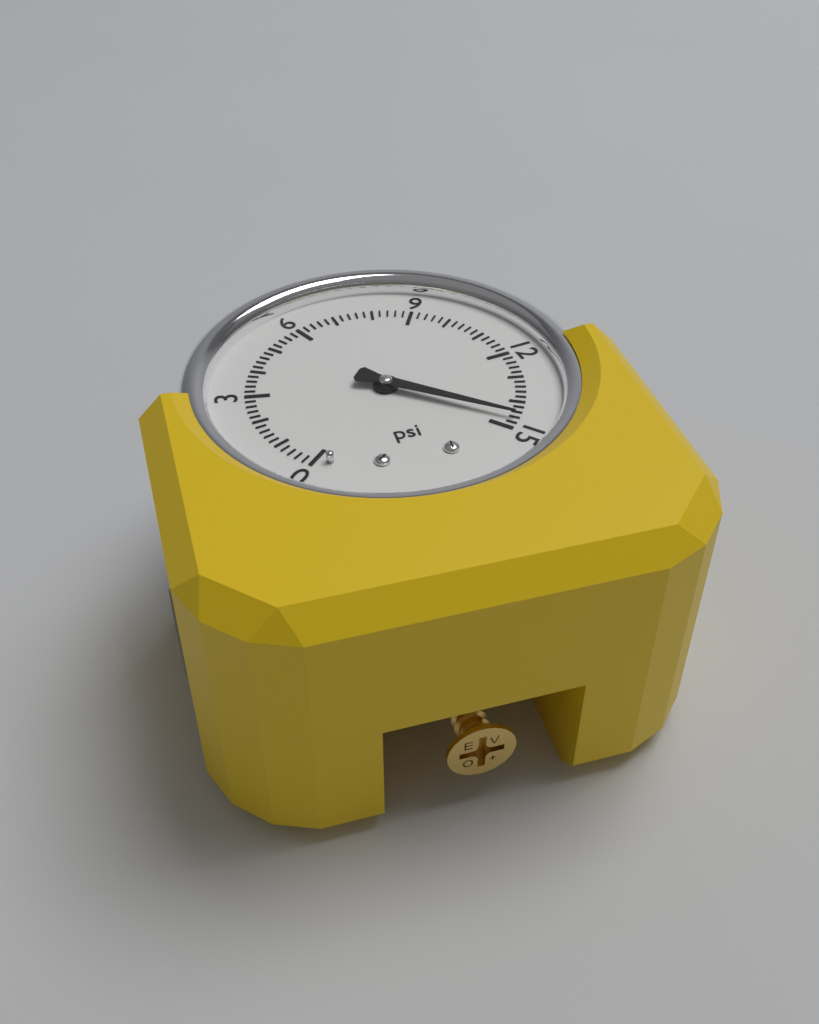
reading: 14.6 psi
